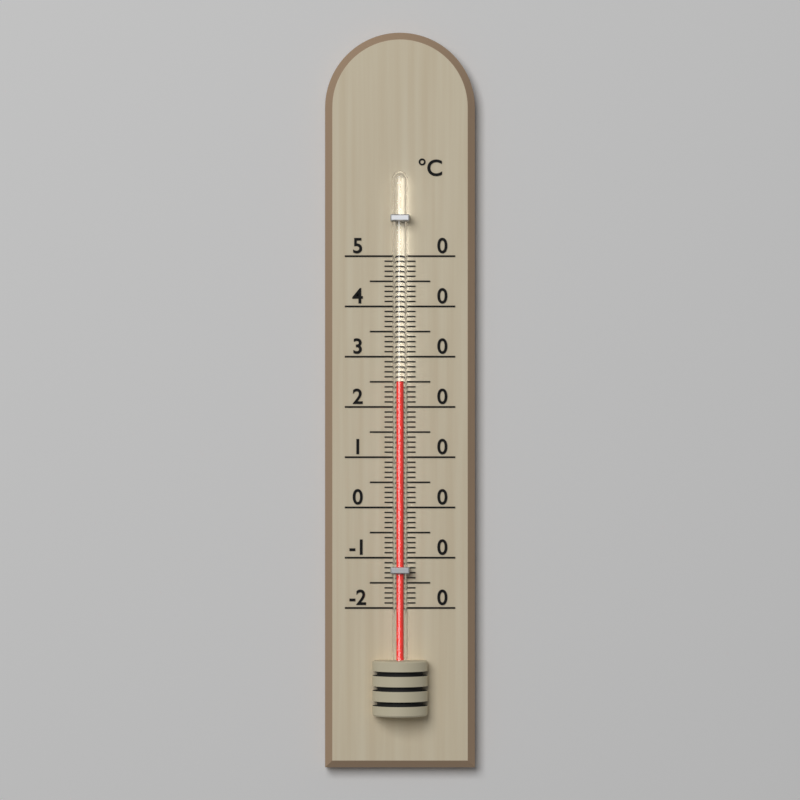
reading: 25 °C
